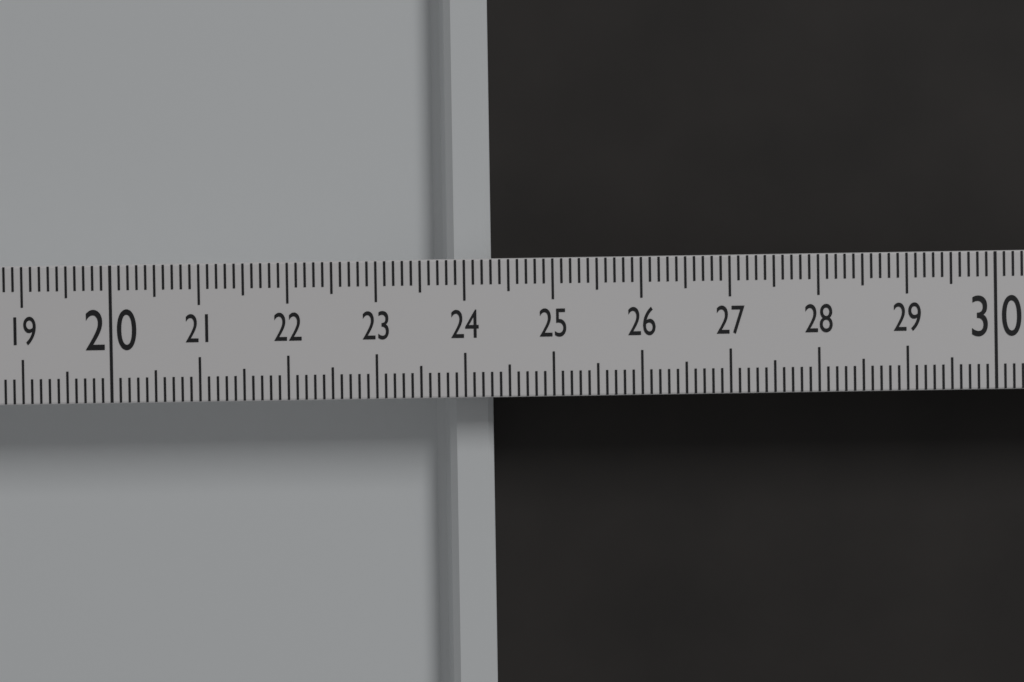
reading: 24.3 (no unit)
